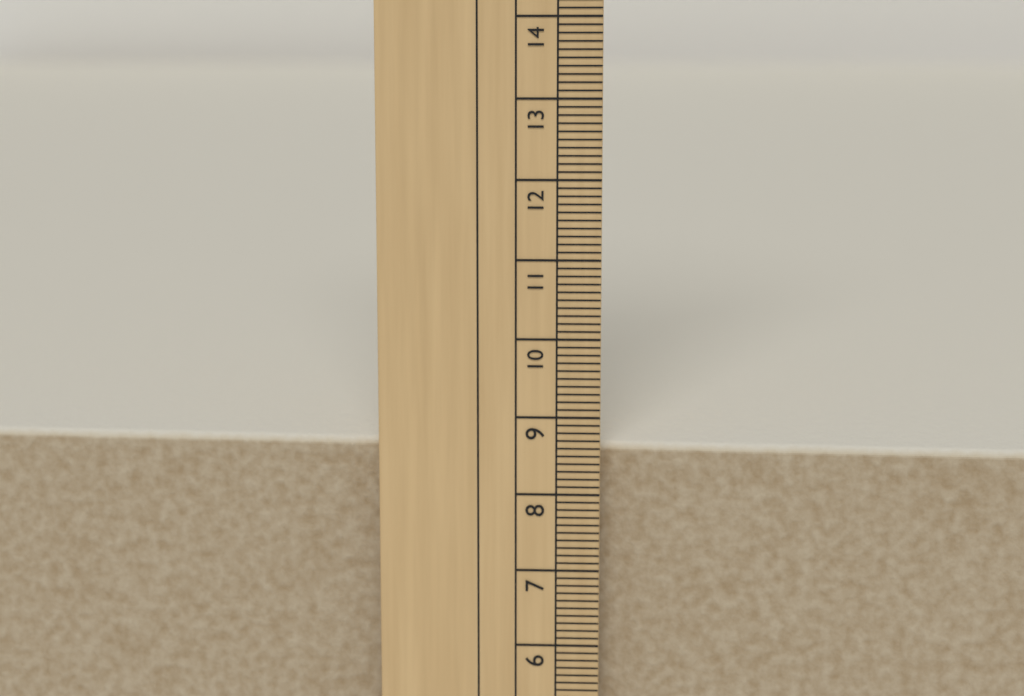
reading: 8.6 cm
